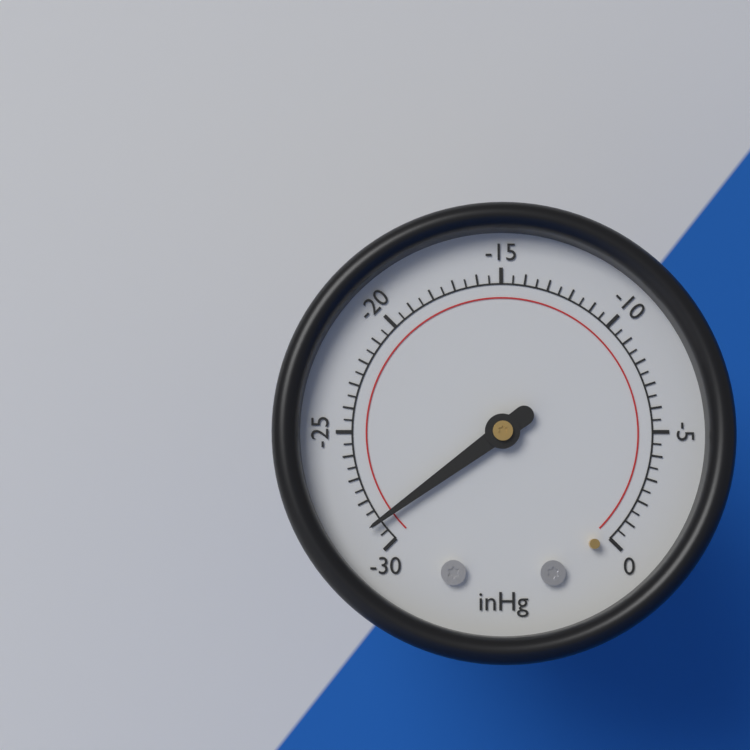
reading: -29.0 inHg
